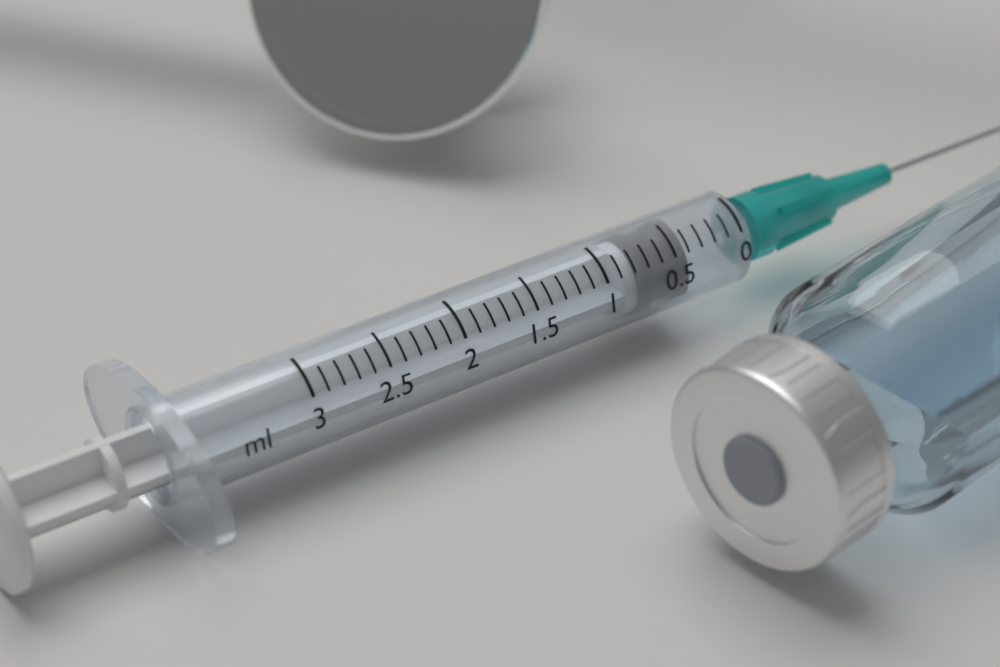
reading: 0.4 ml
